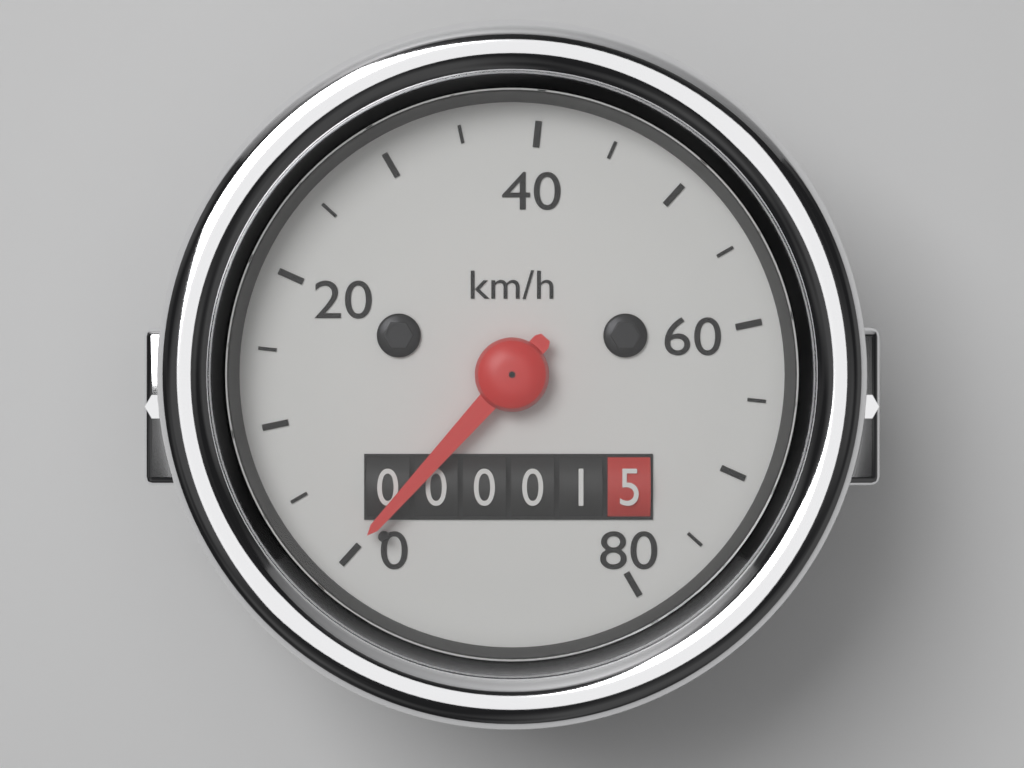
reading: 0 km/h
